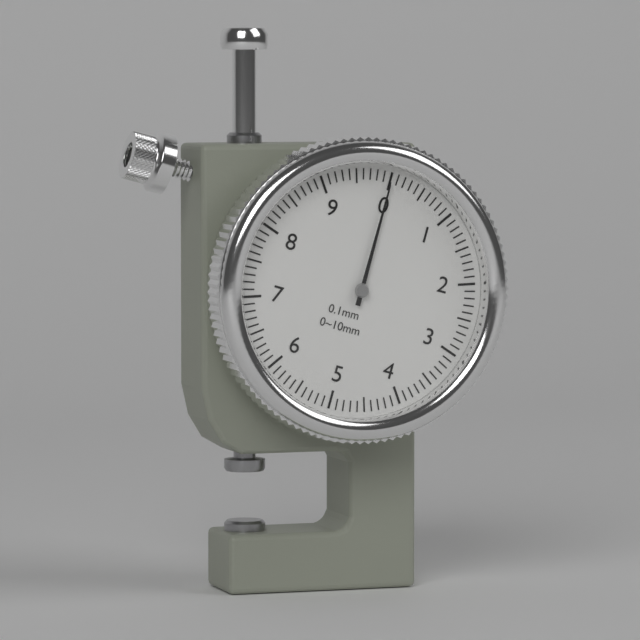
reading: 0.0 mm
